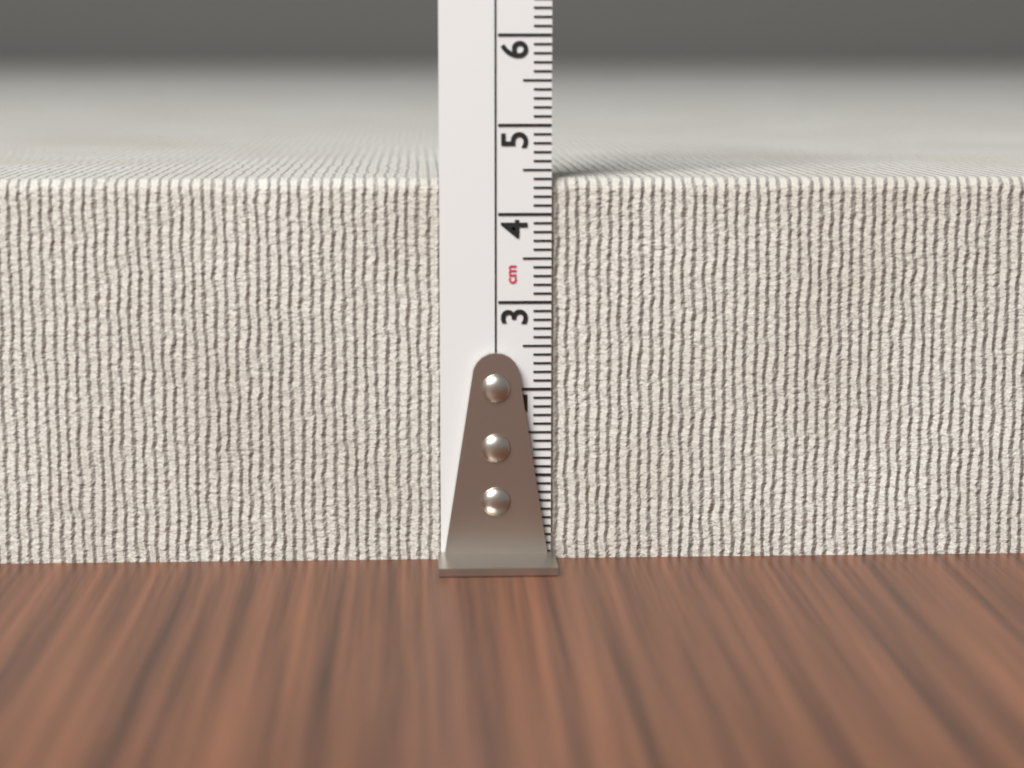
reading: 4.4 cm
